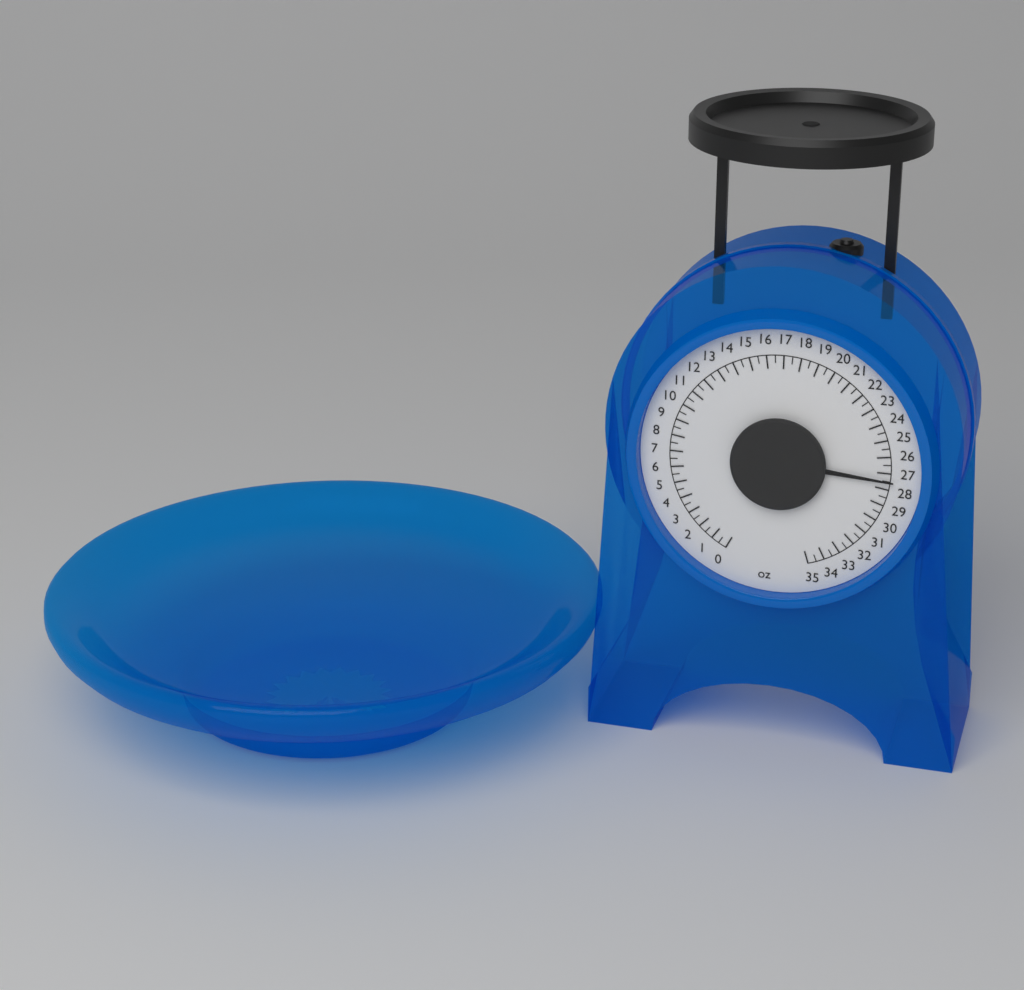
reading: 27.5 oz
